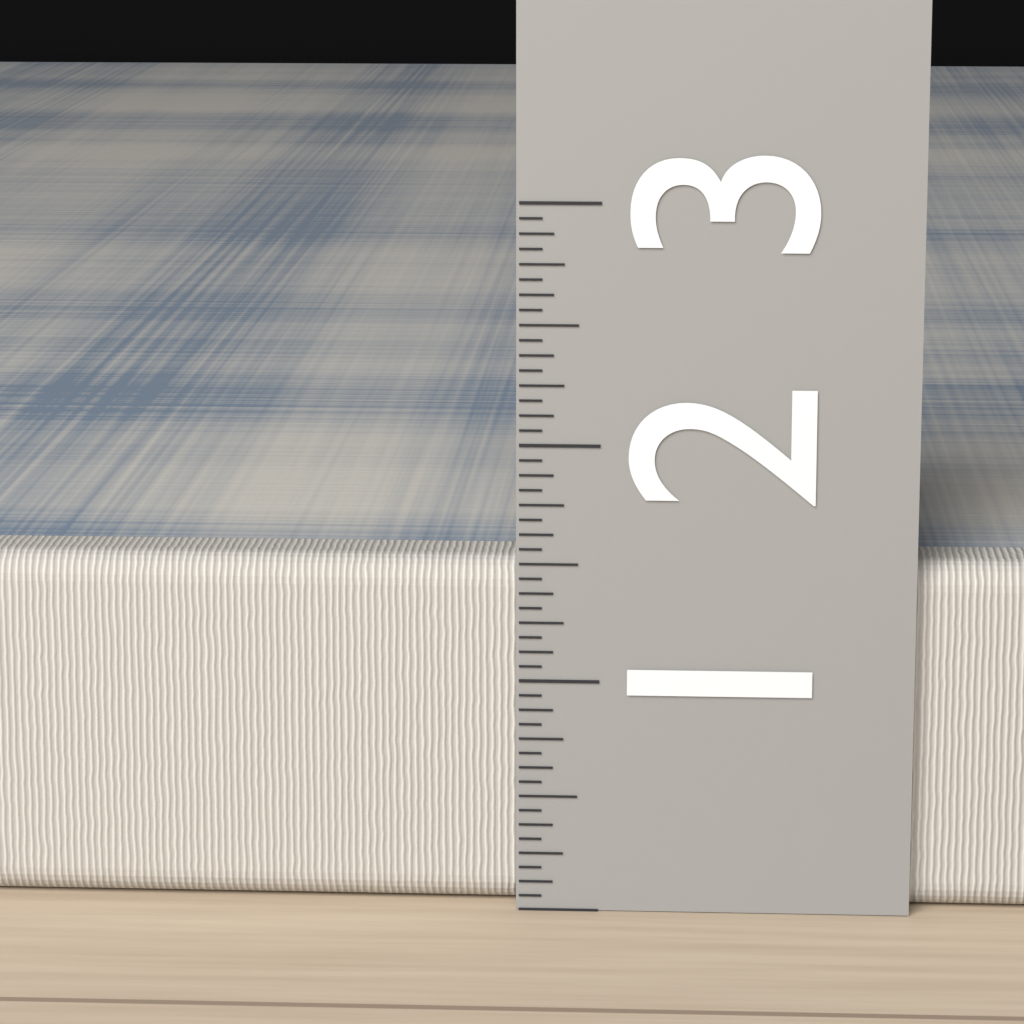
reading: 1.5000 (no unit)
